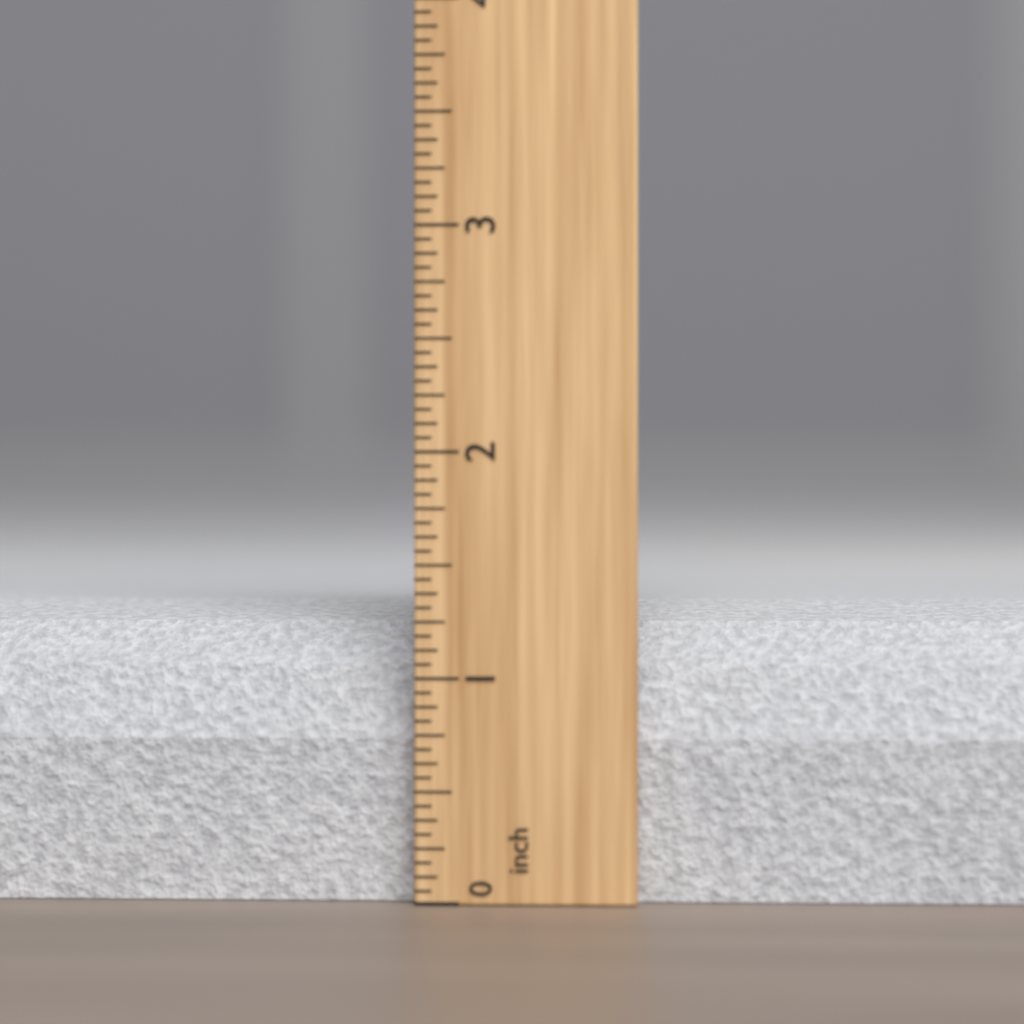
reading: 1.3125 inch
